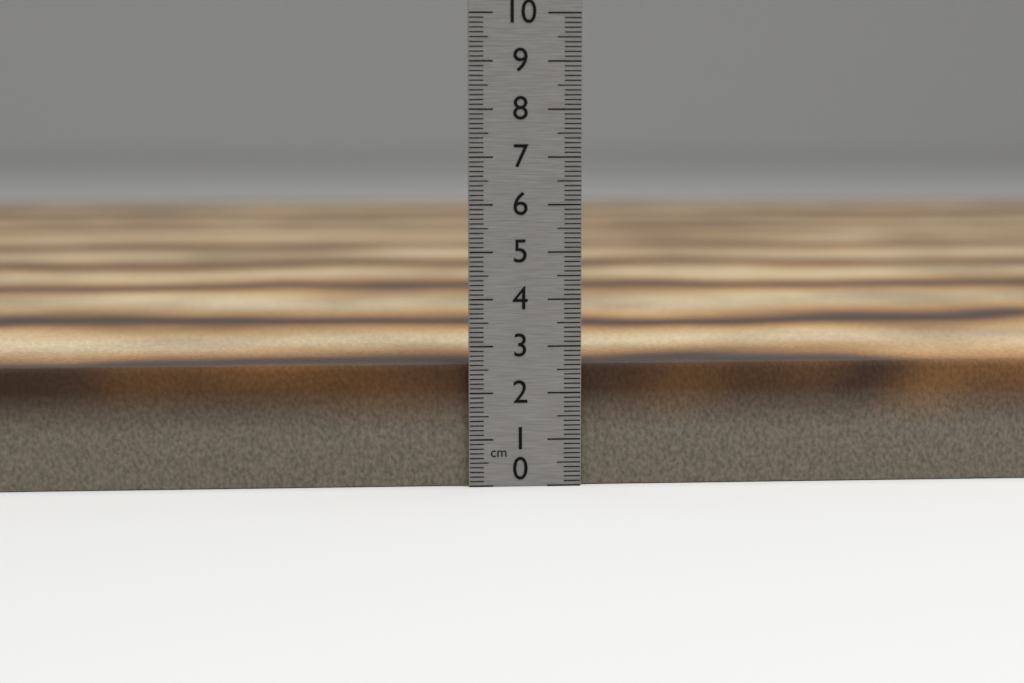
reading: 2.6 cm
